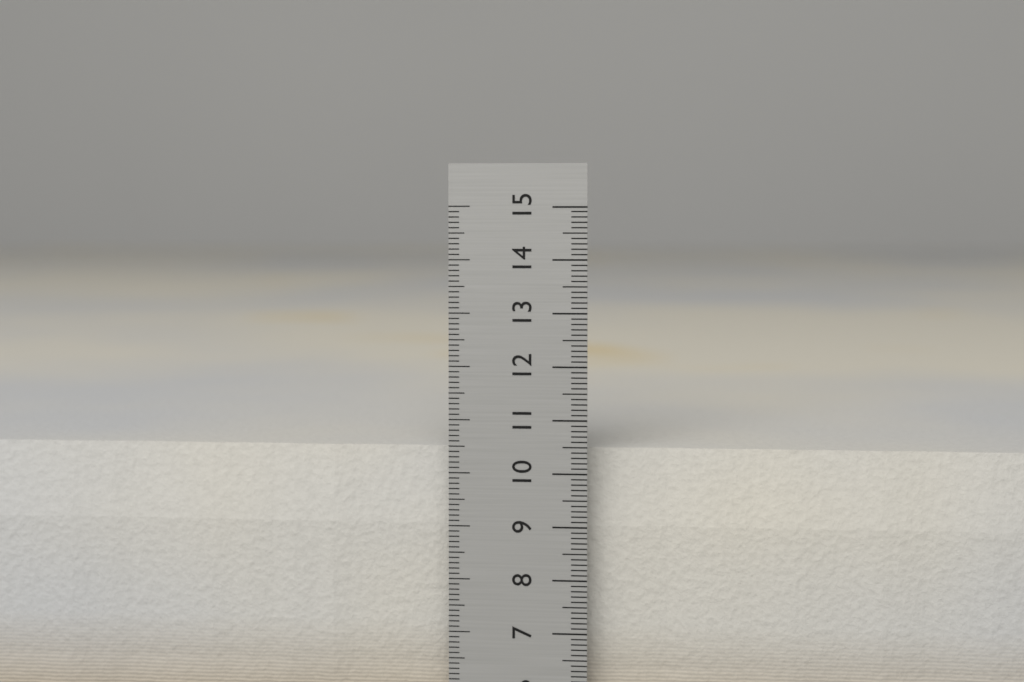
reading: 10.4 cm
